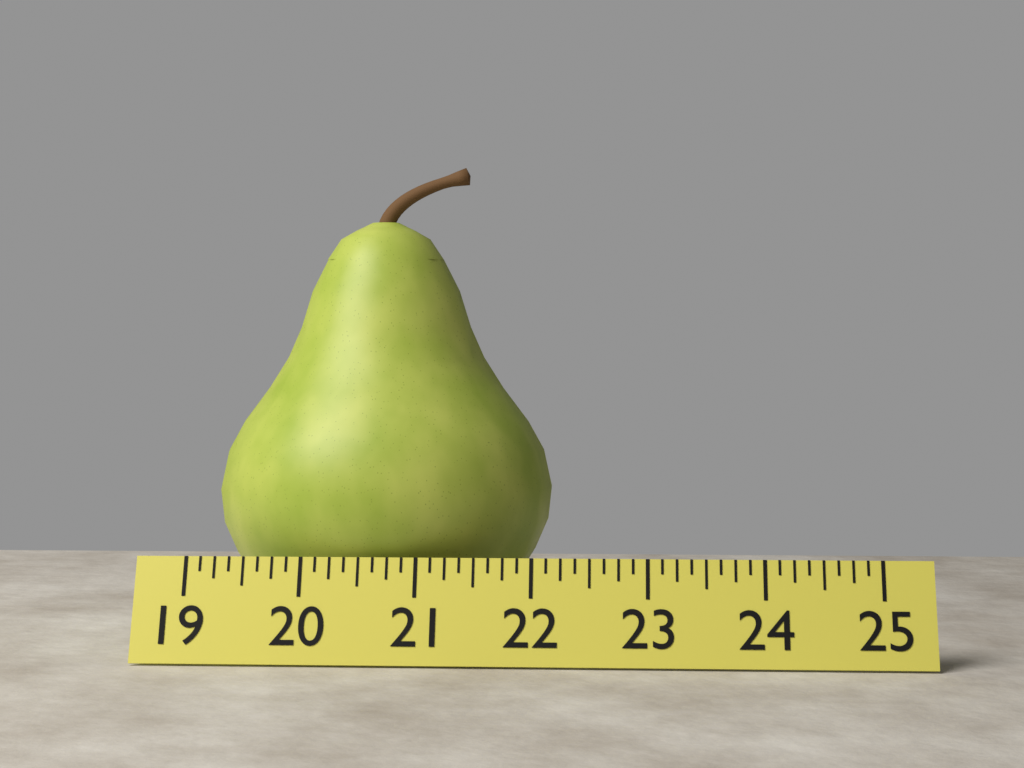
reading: 22.125 (no unit)
